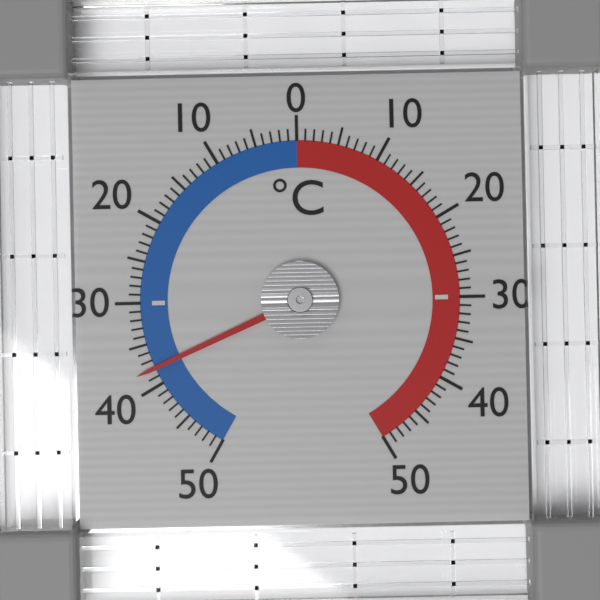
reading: -38 °C
